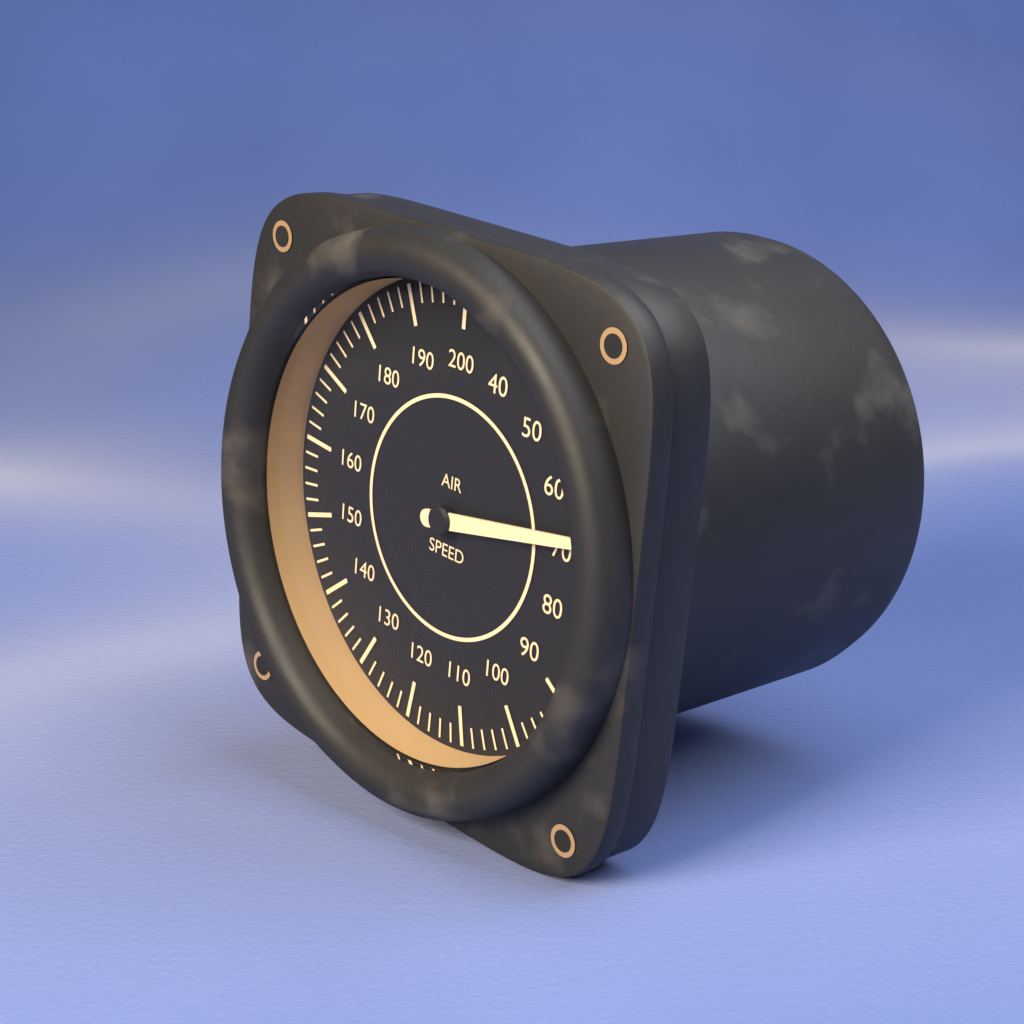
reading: 68 (no unit)
